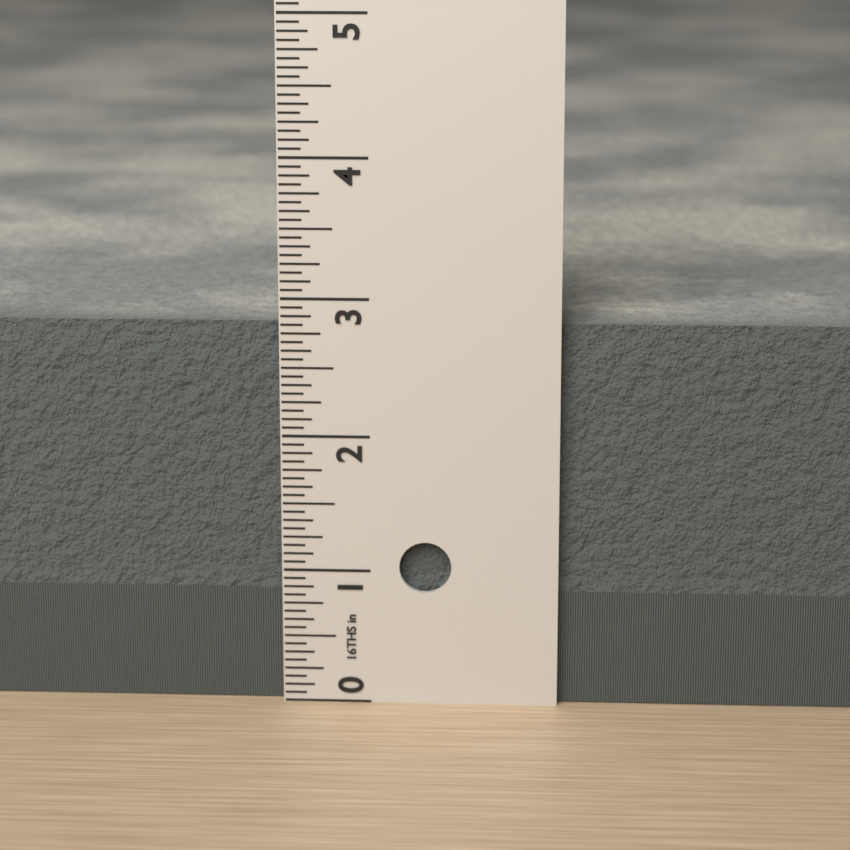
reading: 2.8125 in
